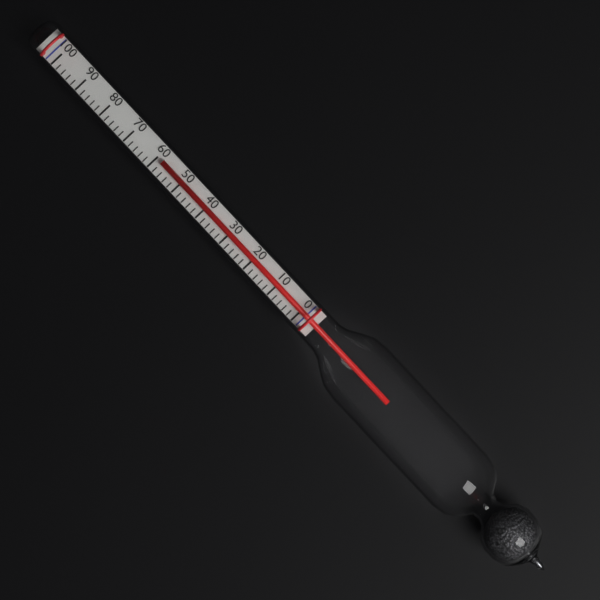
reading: 58 (no unit)
